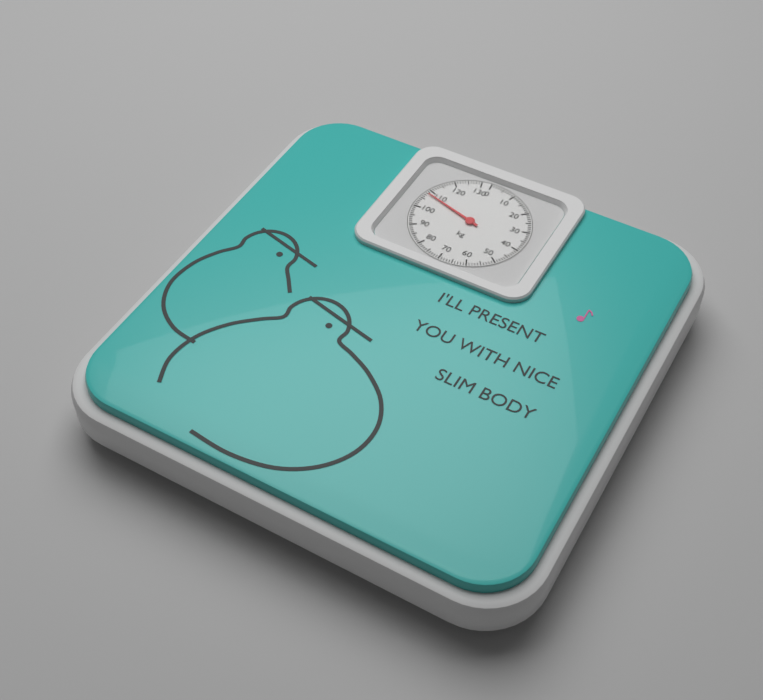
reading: 108 kg
